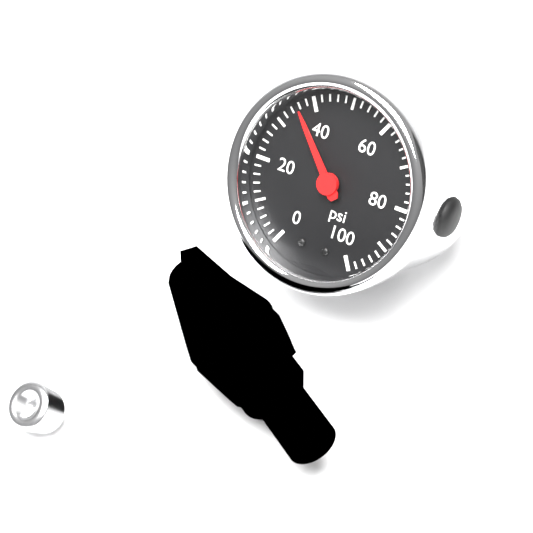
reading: 36 psi
